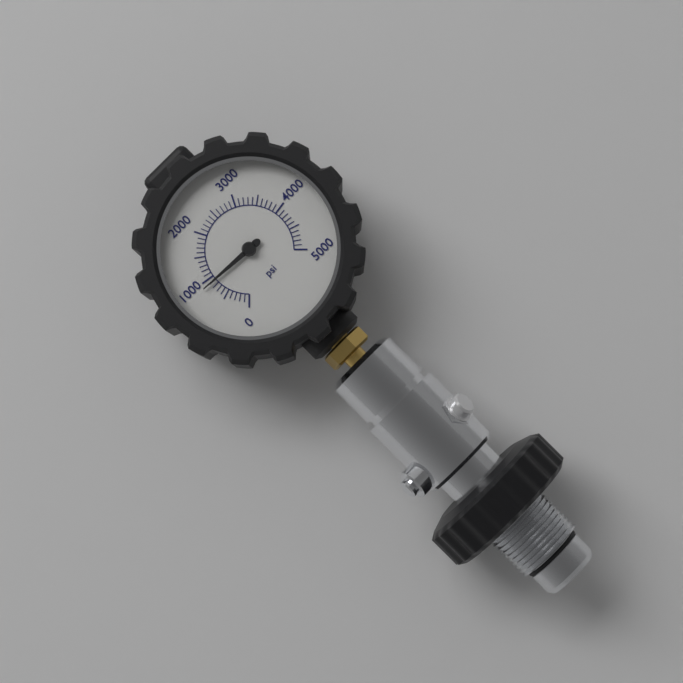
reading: 900 psi
